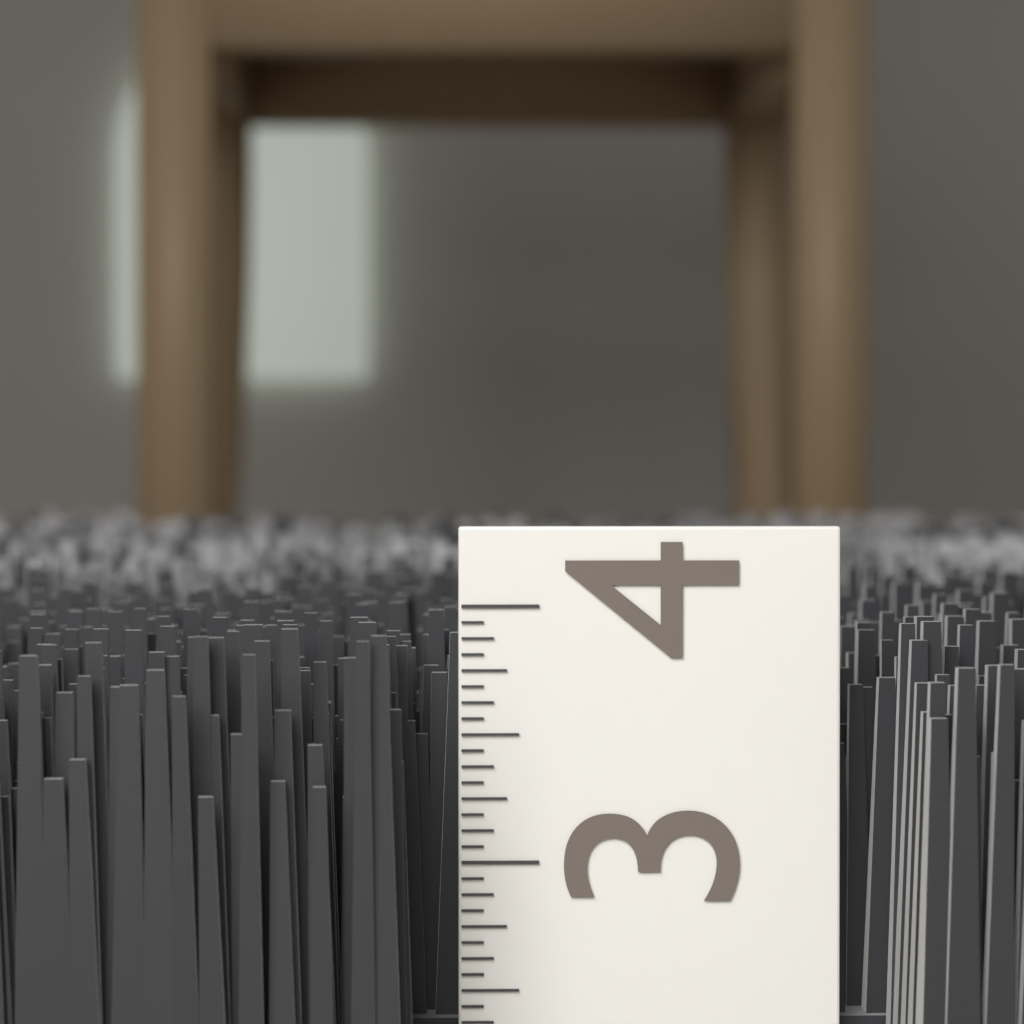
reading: 3.9375 (no unit)
